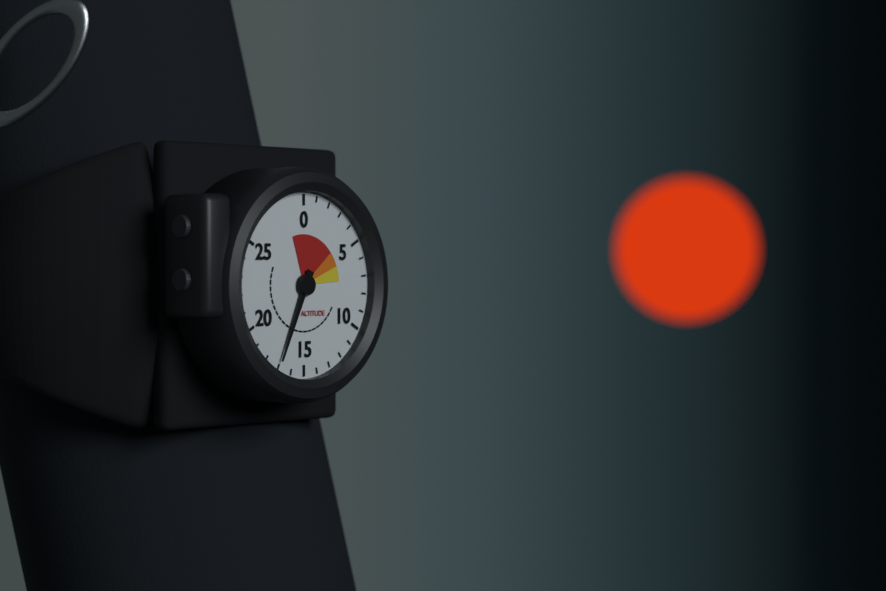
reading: 17 (no unit)
